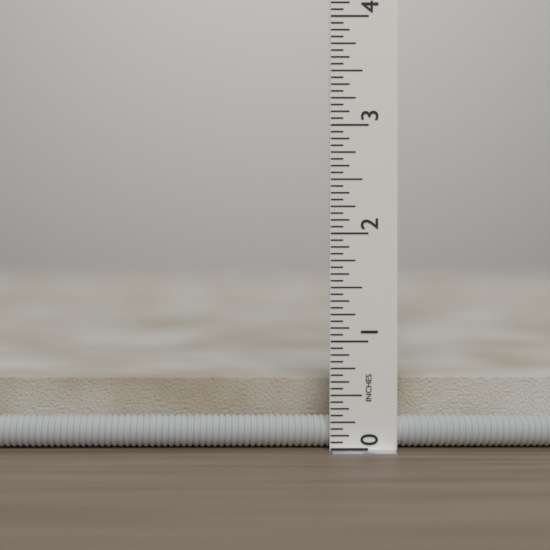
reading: 0.6875 in
